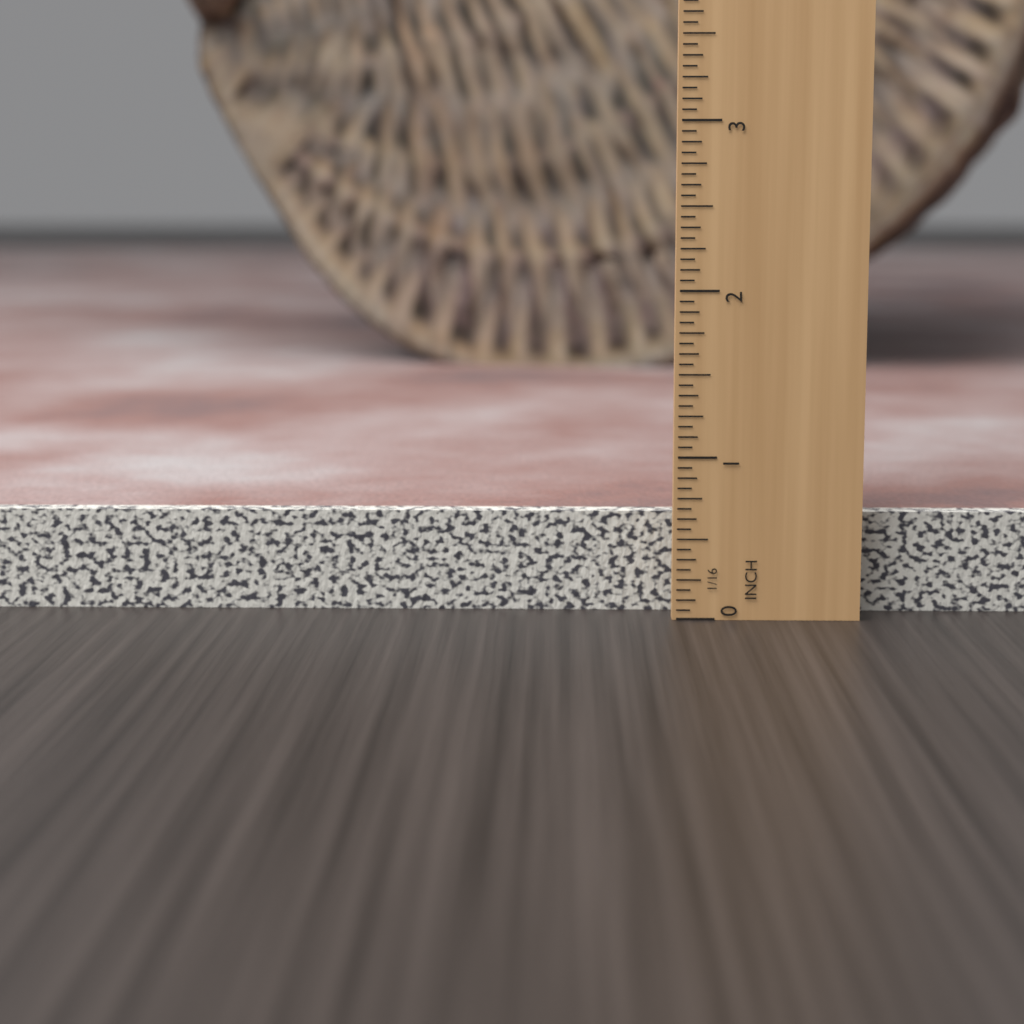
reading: 0.6250 in
